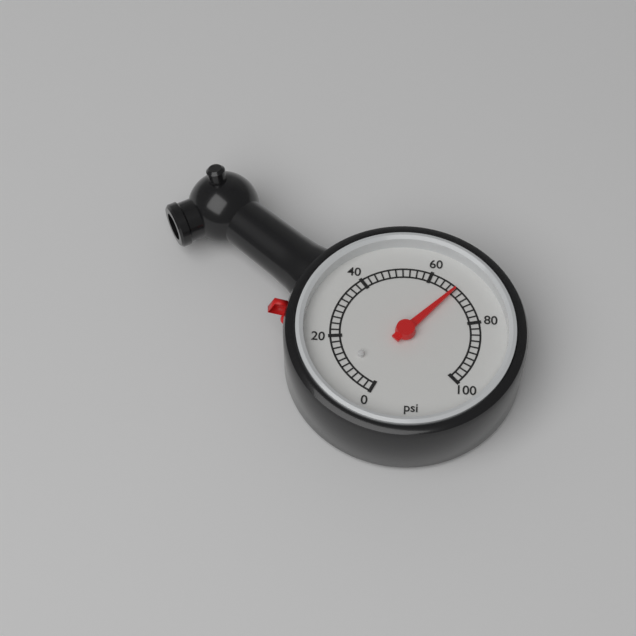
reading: 68 psi
